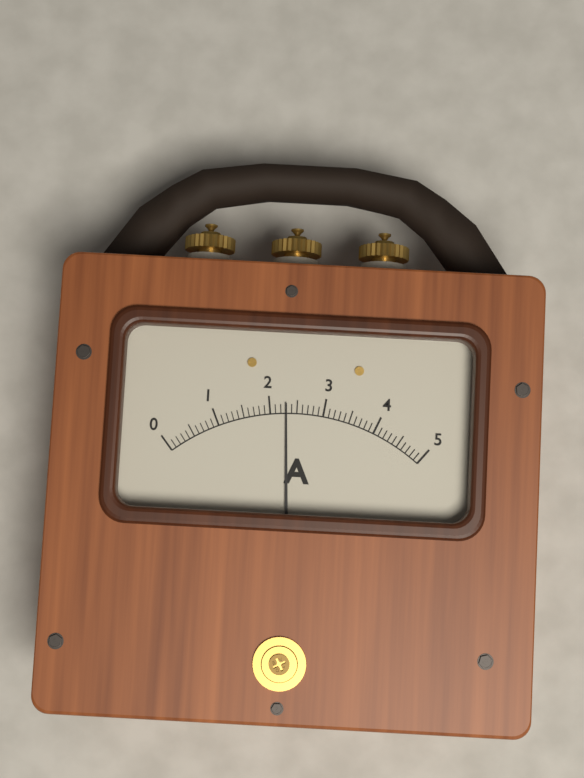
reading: 2.3 A
